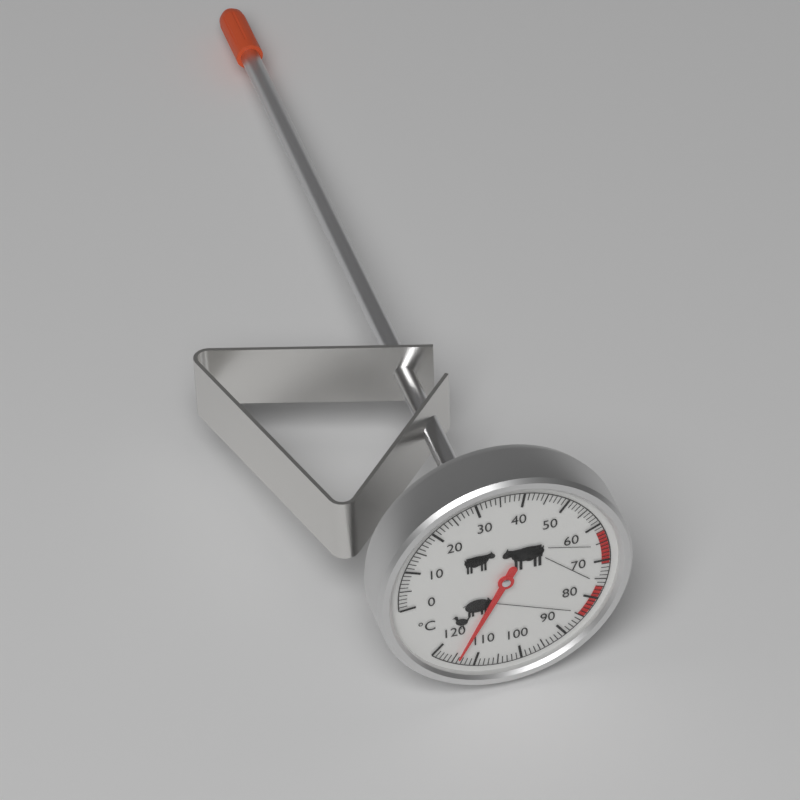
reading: 114 °C
